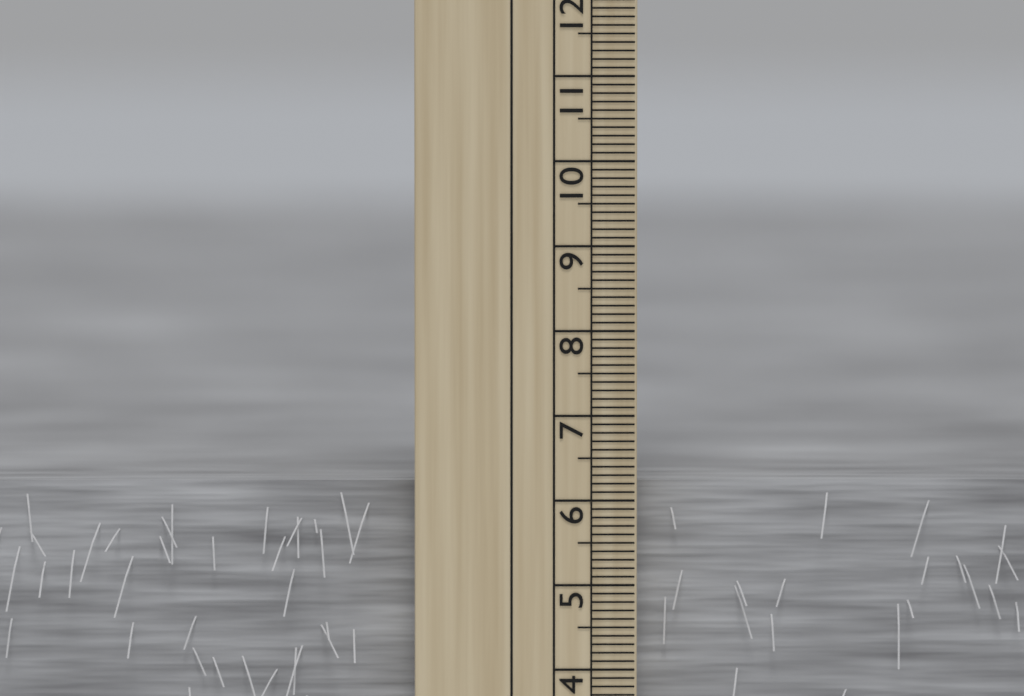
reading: 6.2 cm
